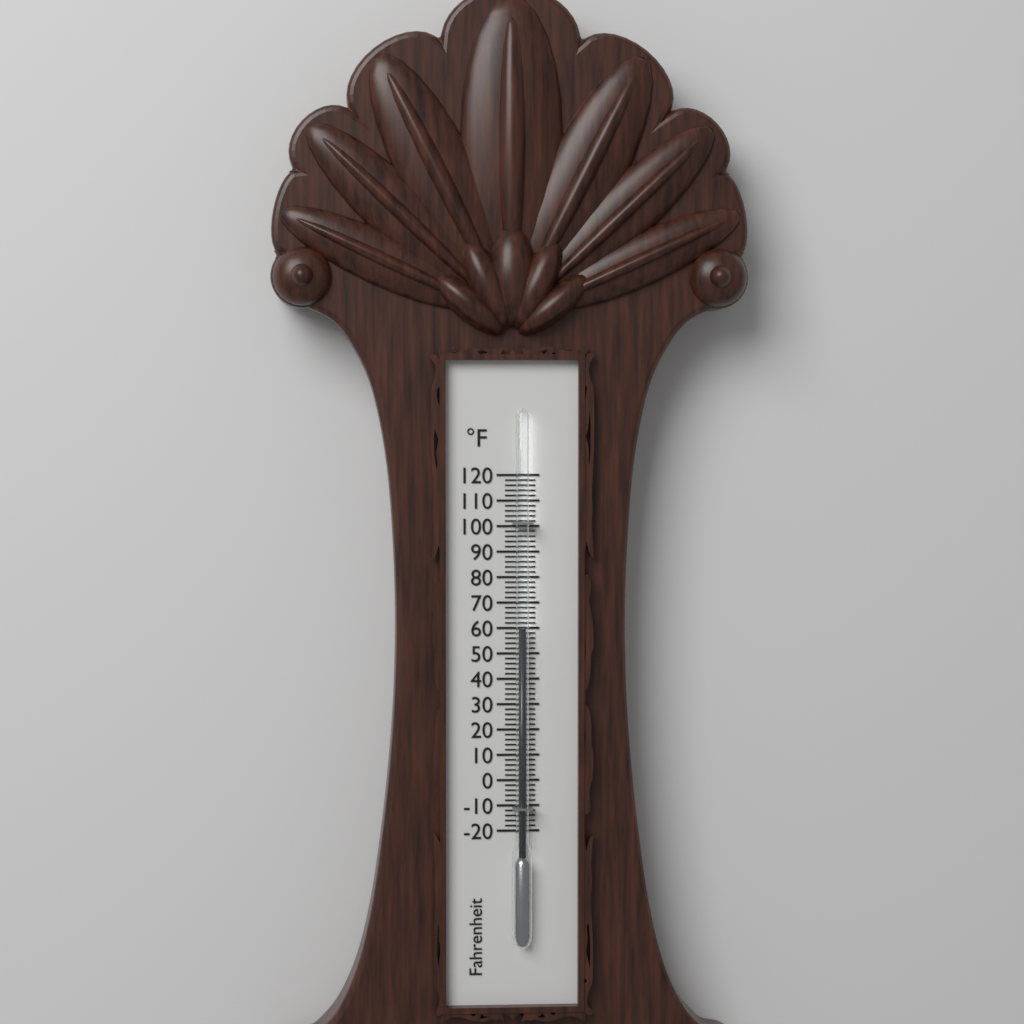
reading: 60 °F
